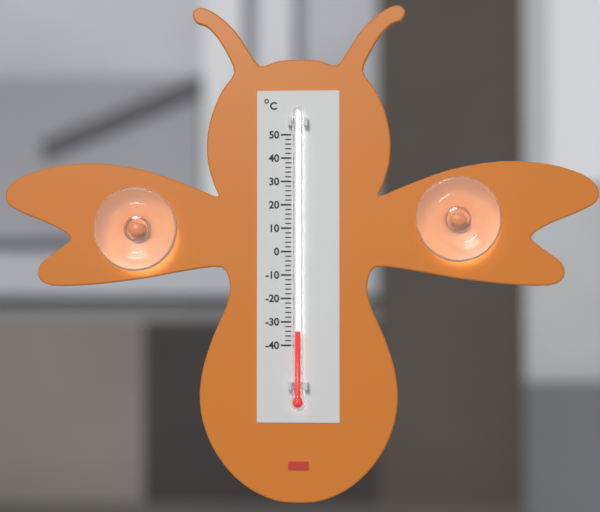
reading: -34 °C
